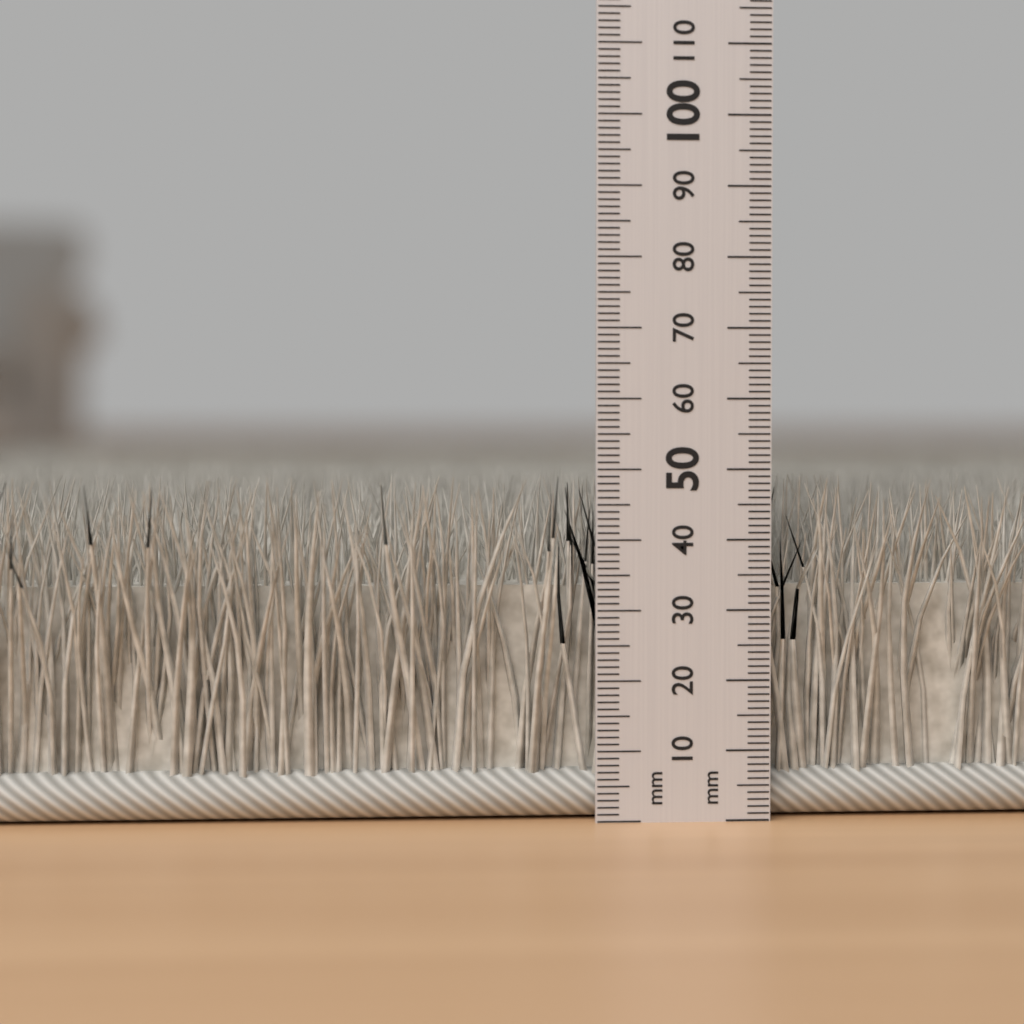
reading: 49 mm
